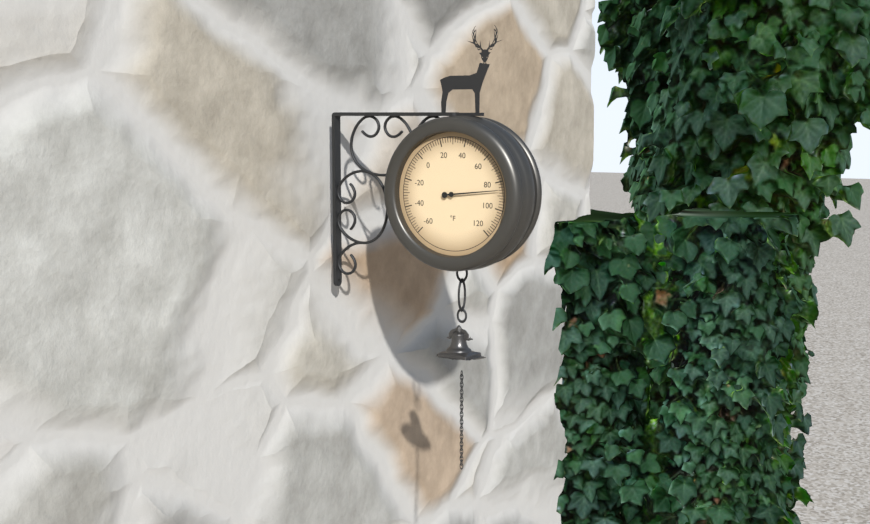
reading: 86 °F
